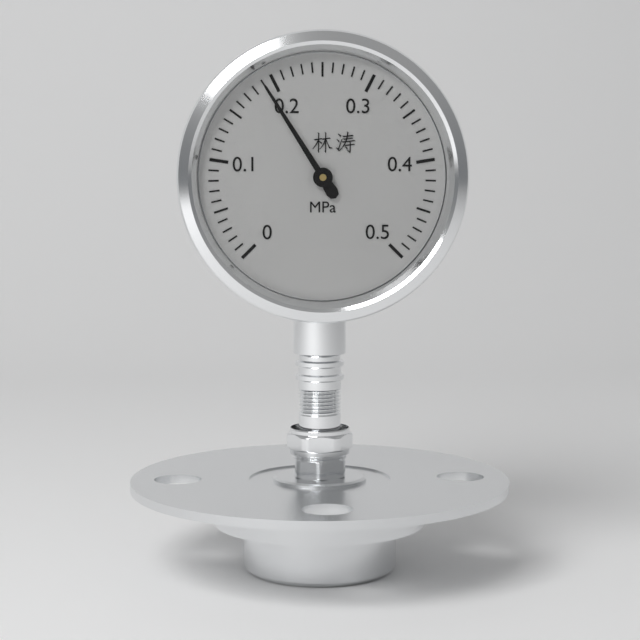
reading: 0.19 MPa
